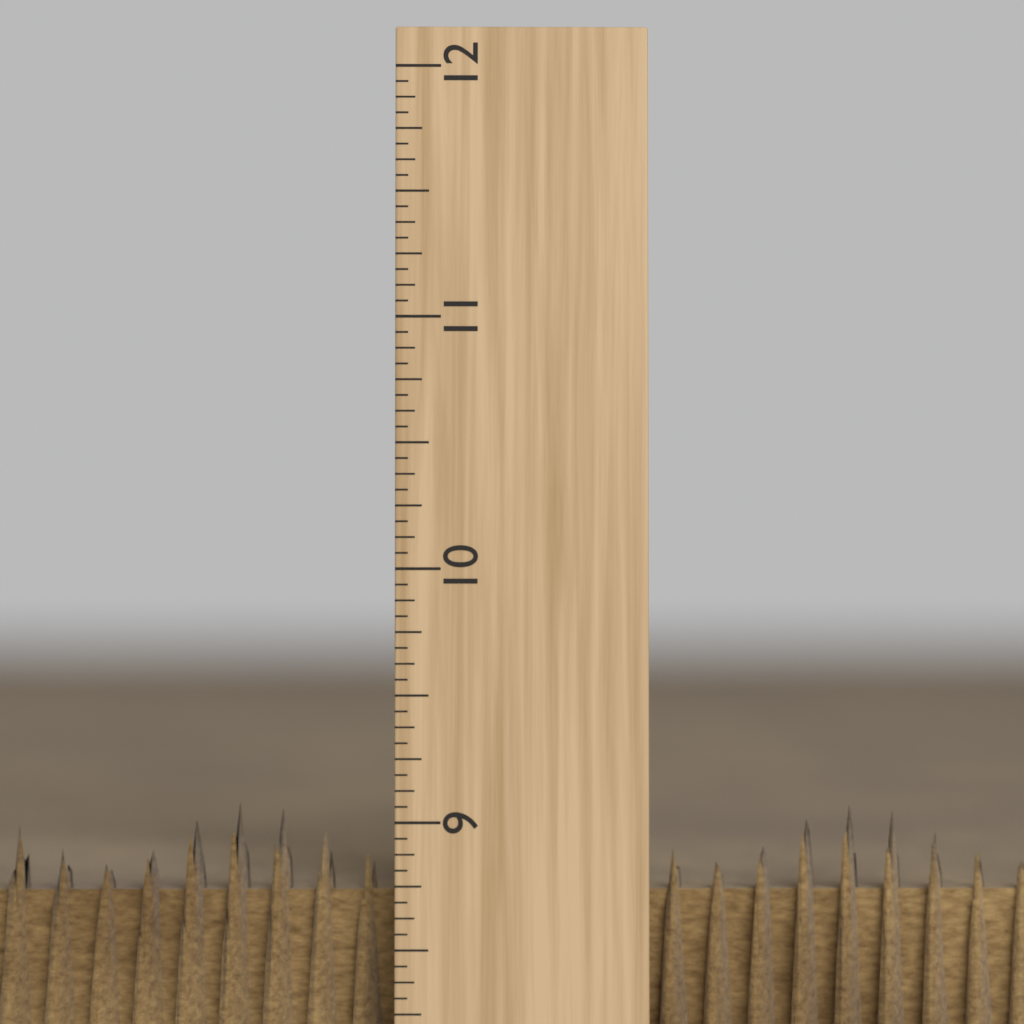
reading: 9.0625 inch
